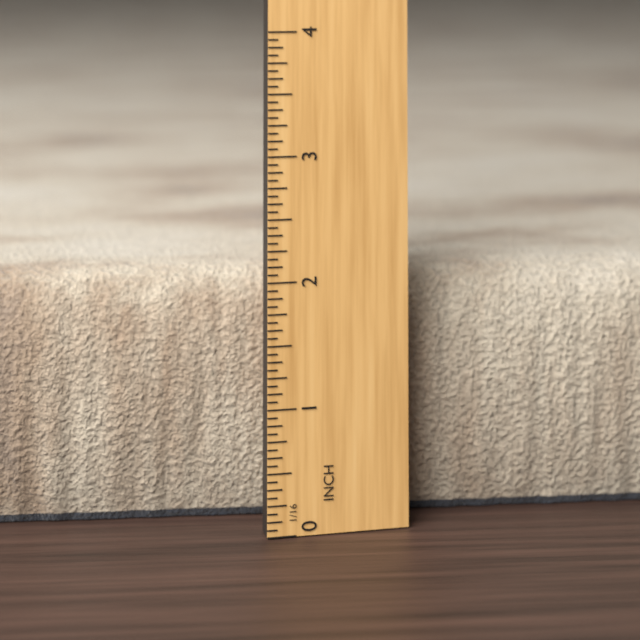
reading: 2.0000 in
